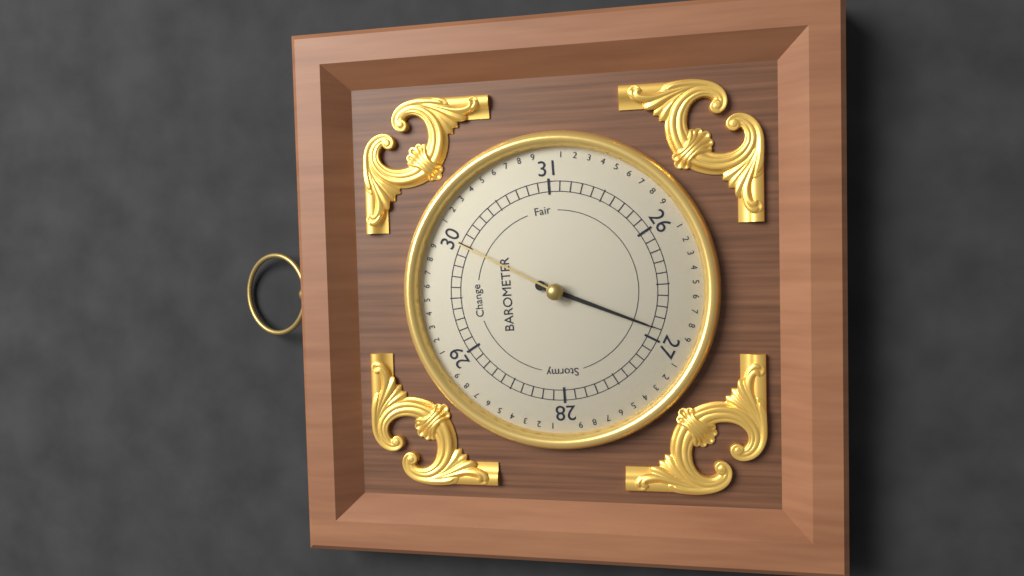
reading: 26.9 (no unit)
